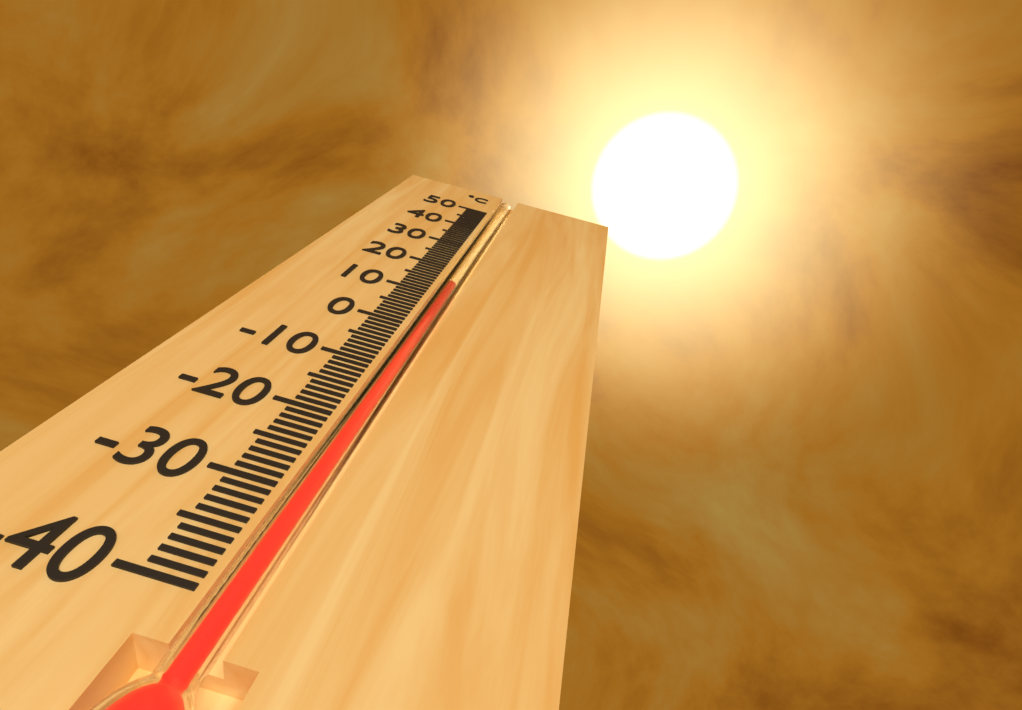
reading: 14 °C
